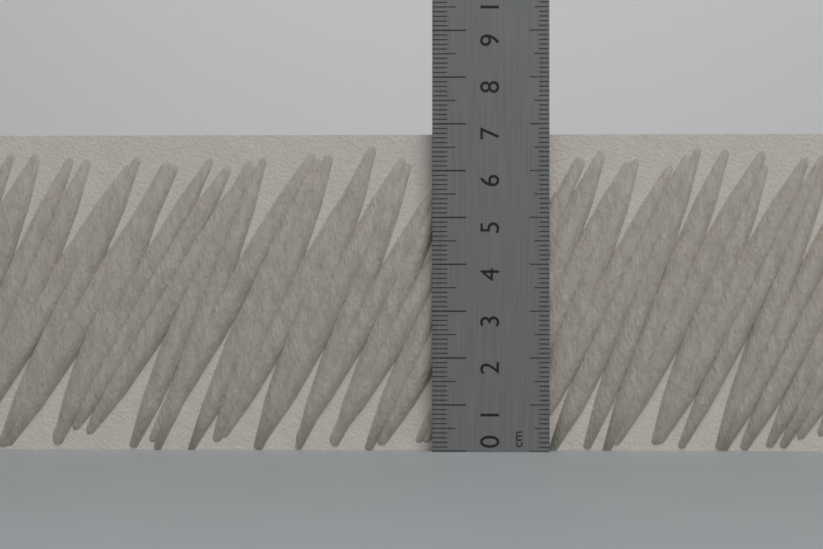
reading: 6.8 cm
